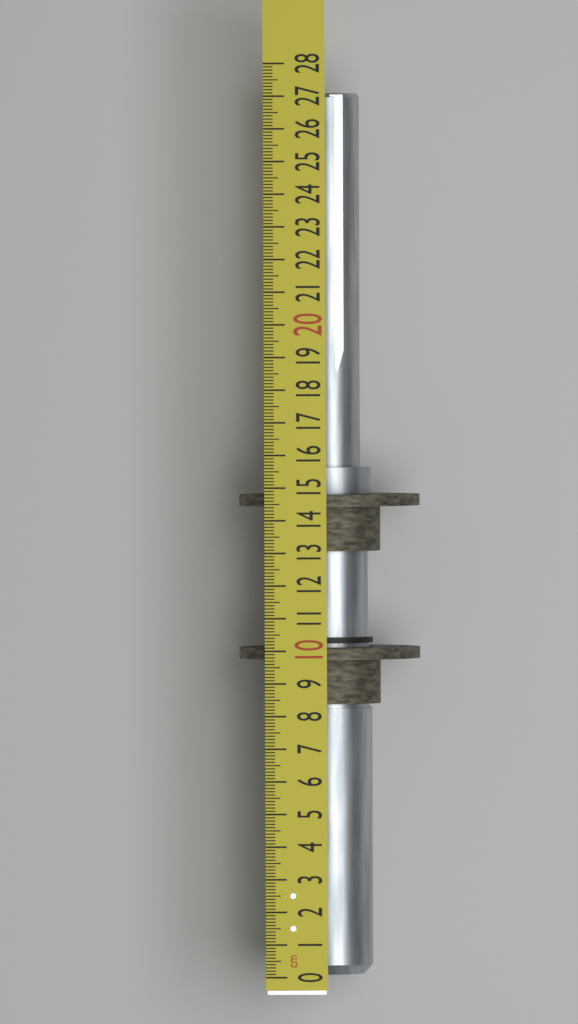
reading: 27.1 cm
